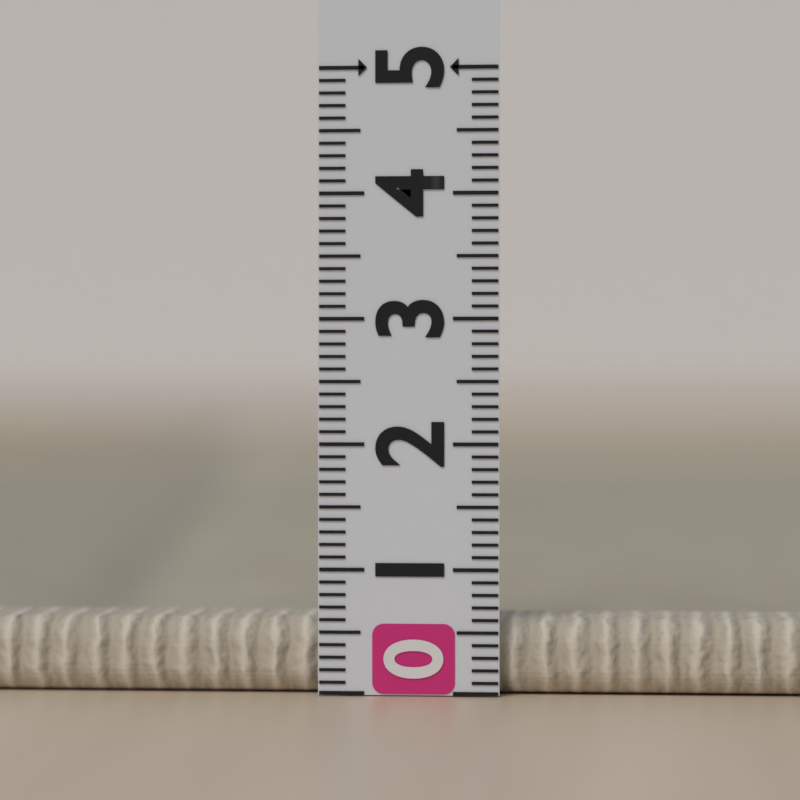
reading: 0.6 (no unit)
